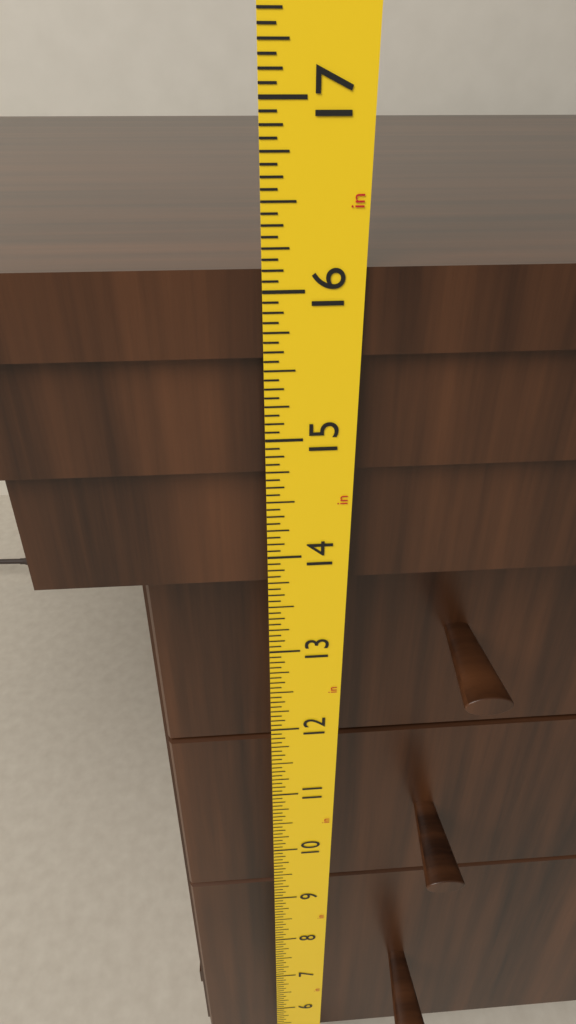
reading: 16.1250 in
